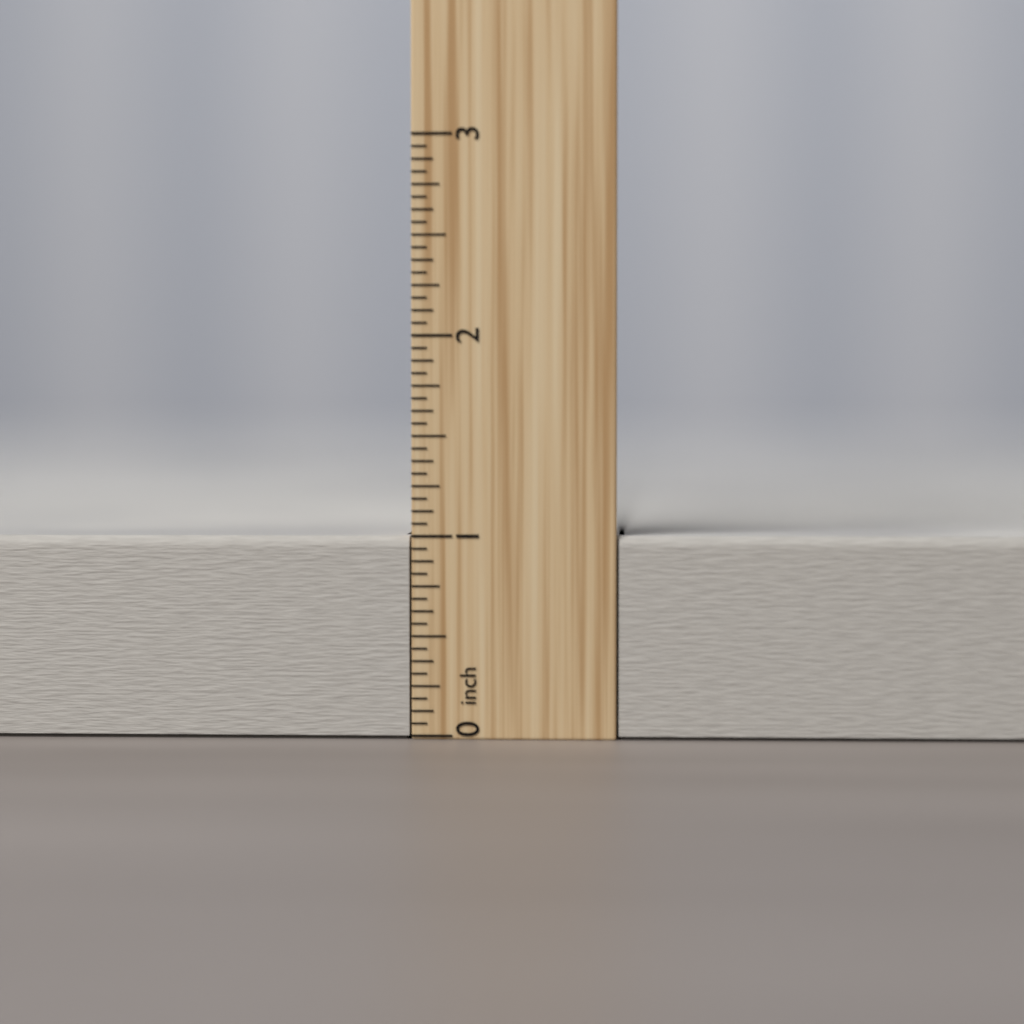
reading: 1.0000 inch
